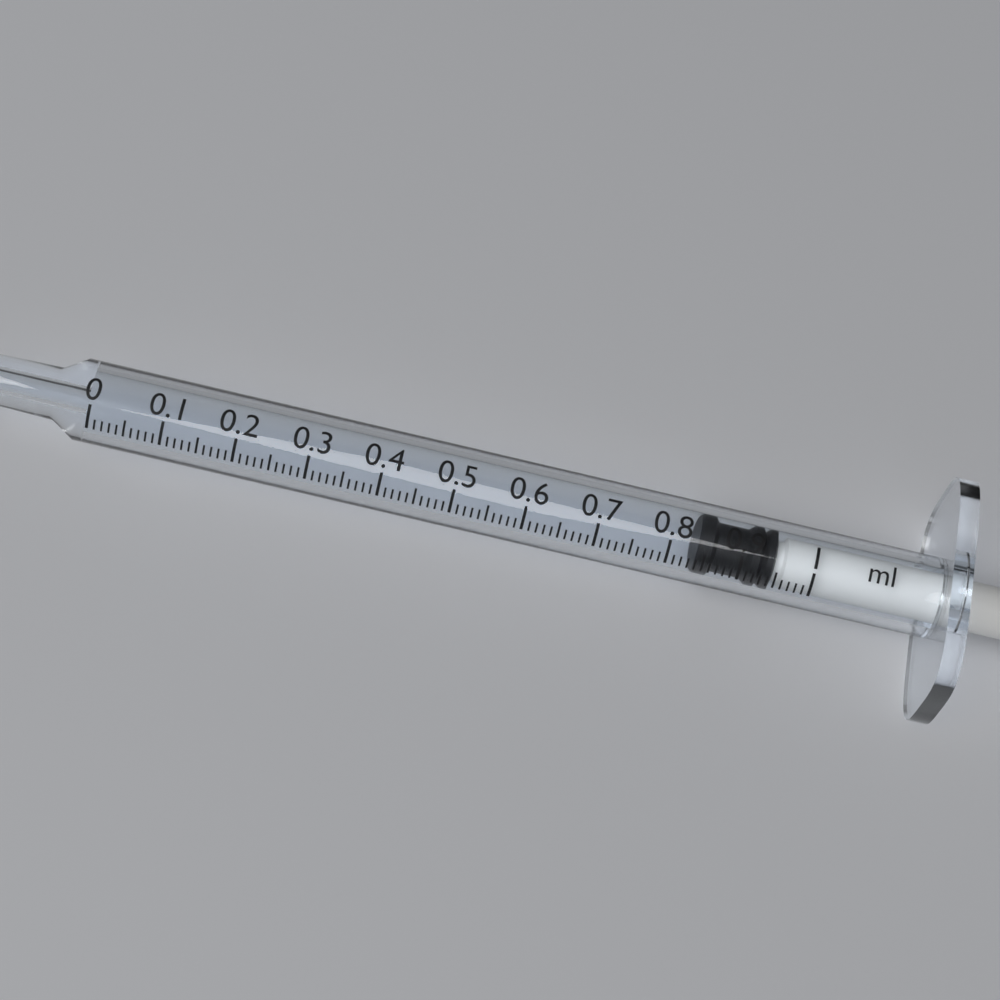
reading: 0.84 ml
